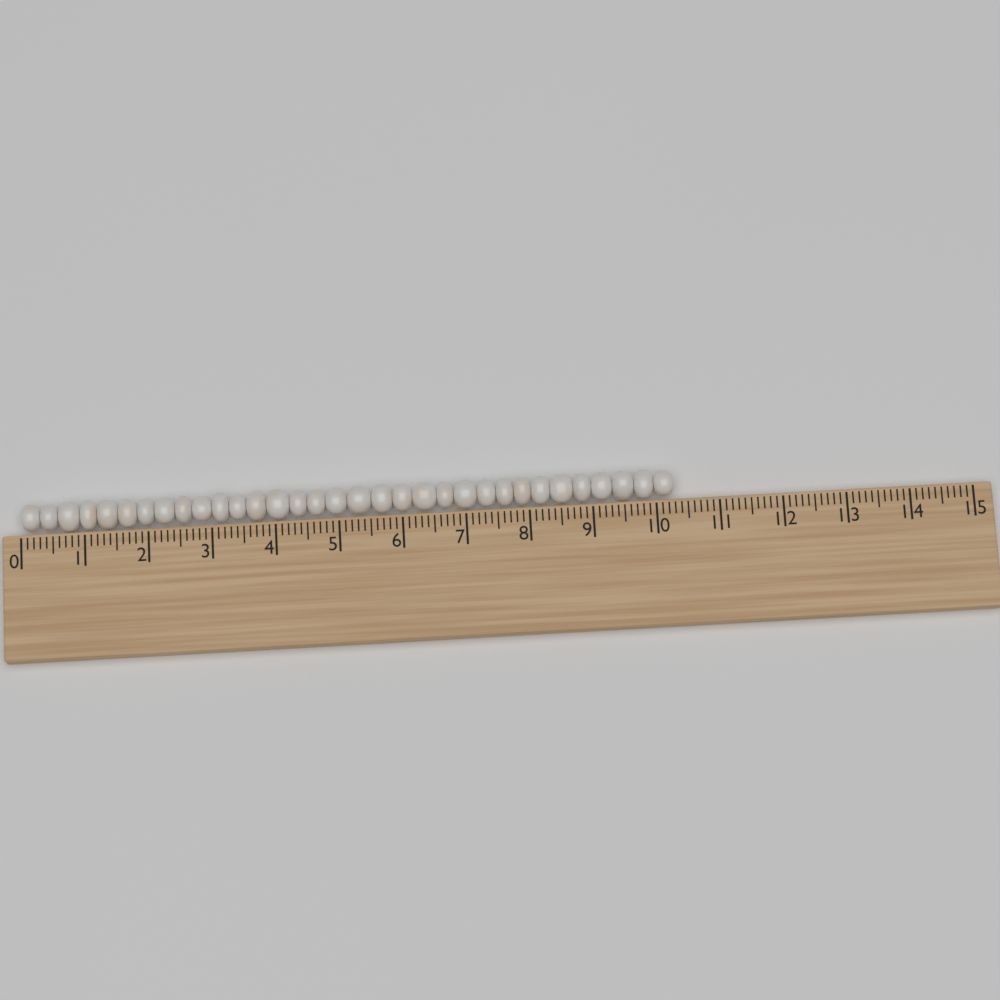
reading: 10.3 (no unit)
